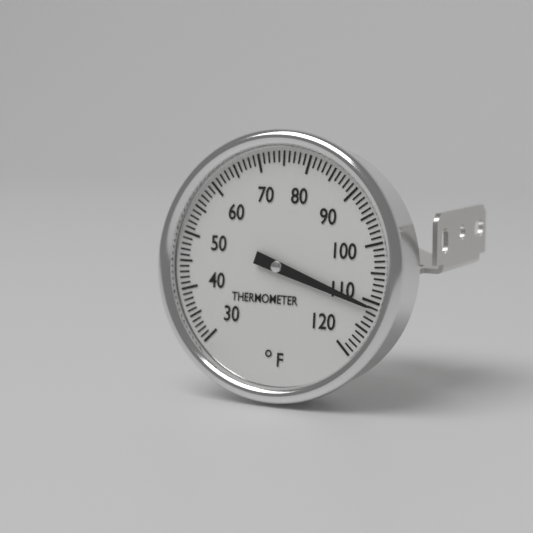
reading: 111 °F
